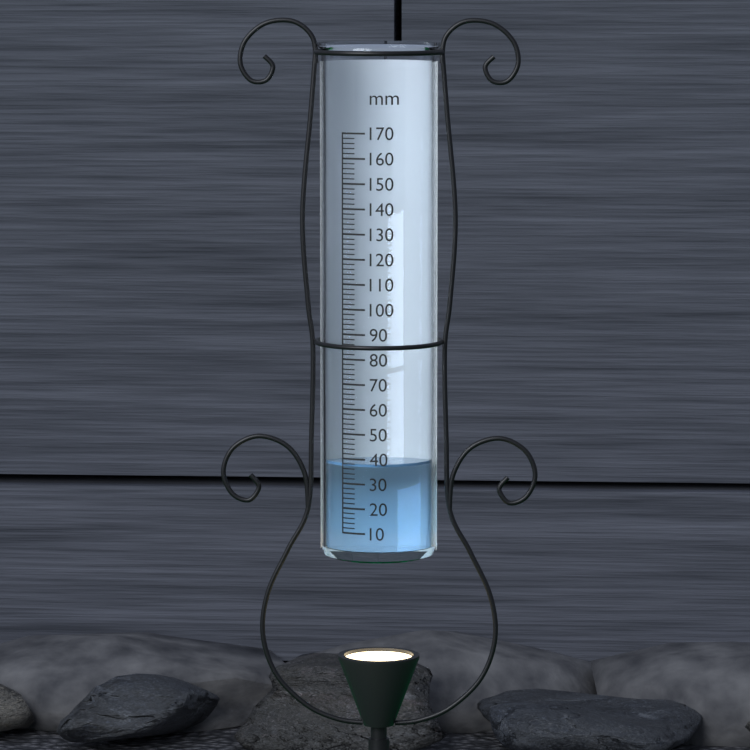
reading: 38 mm
